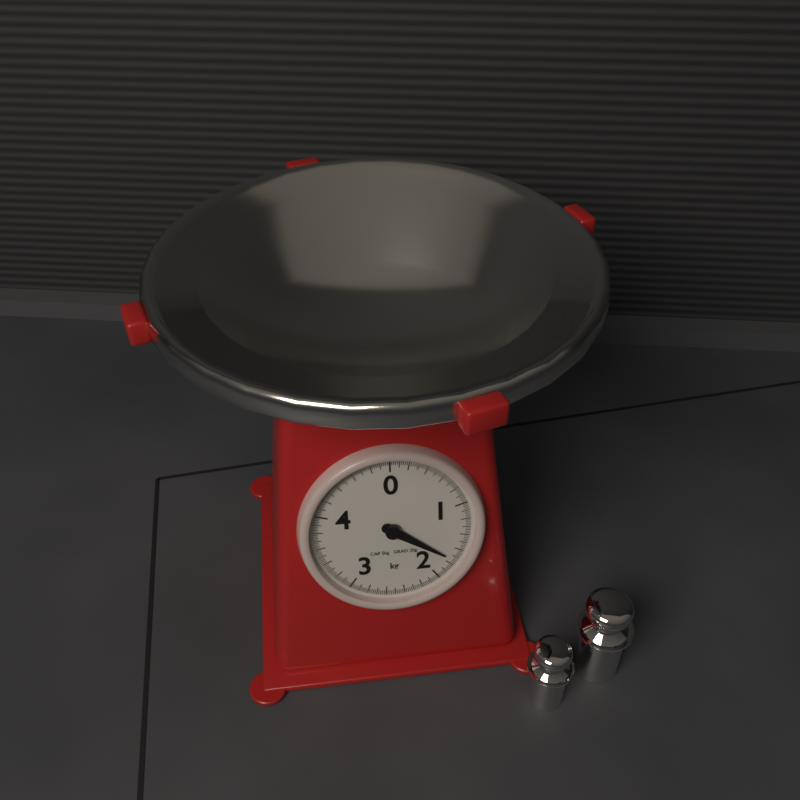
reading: 1.74 kg
